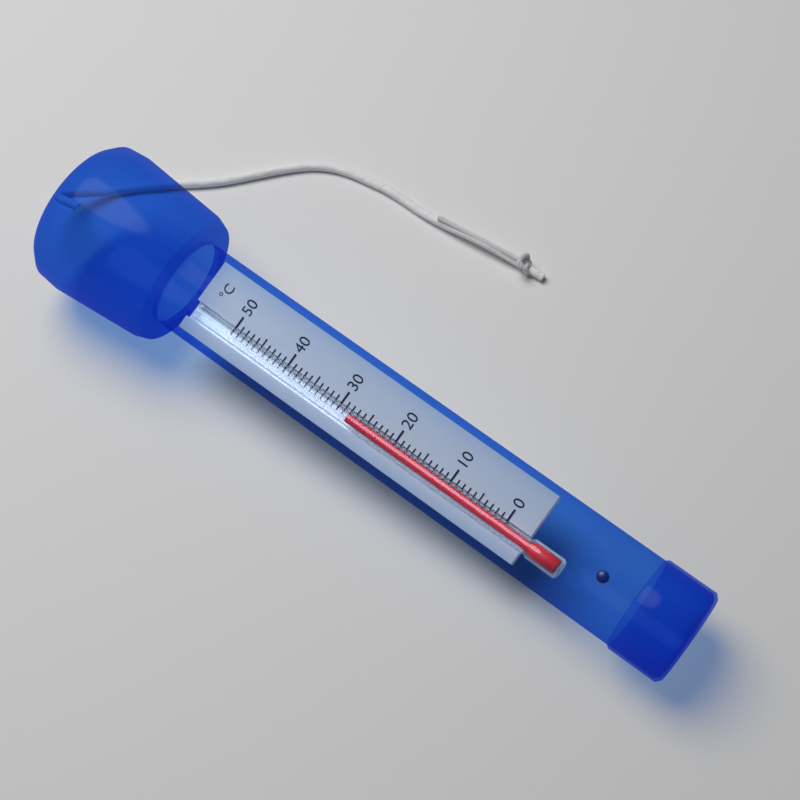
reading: 28 °C
